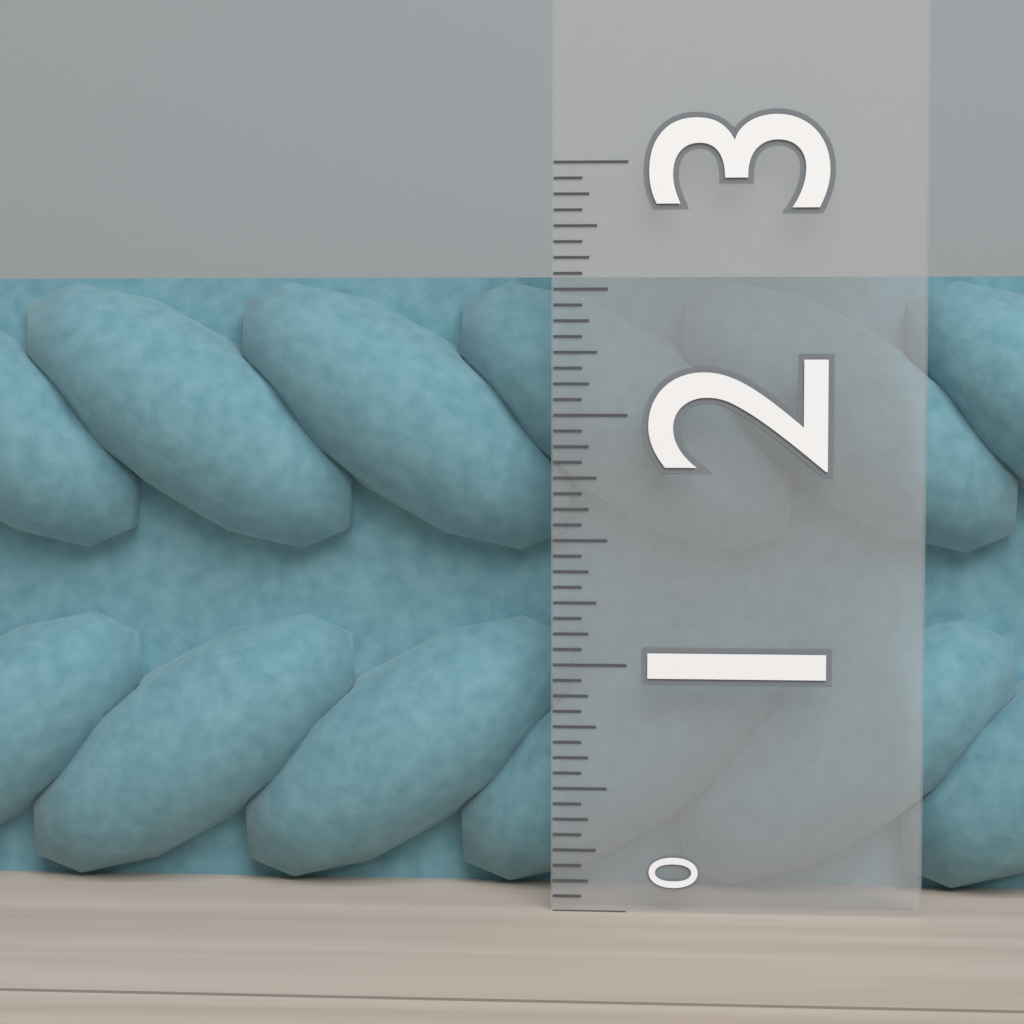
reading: 2.5625 (no unit)
